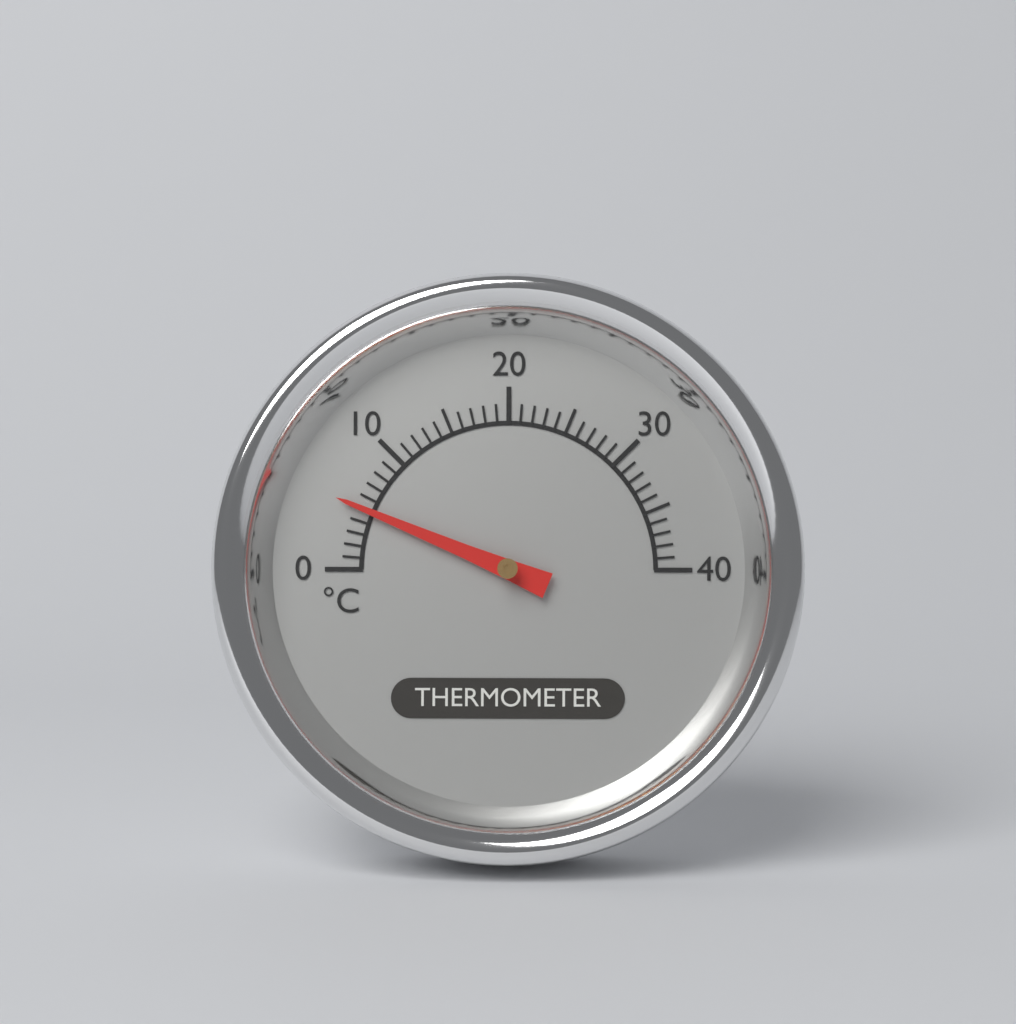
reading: 5 °C
